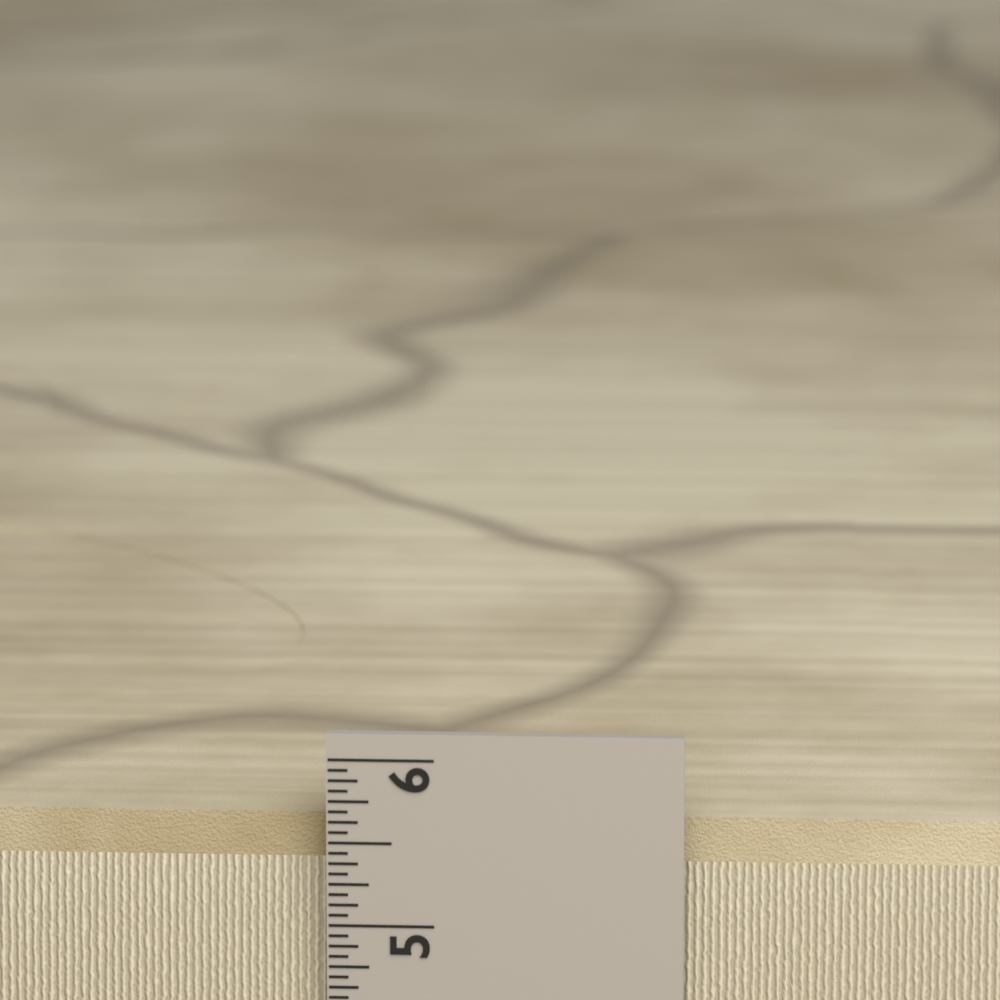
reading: 5.6250 in
